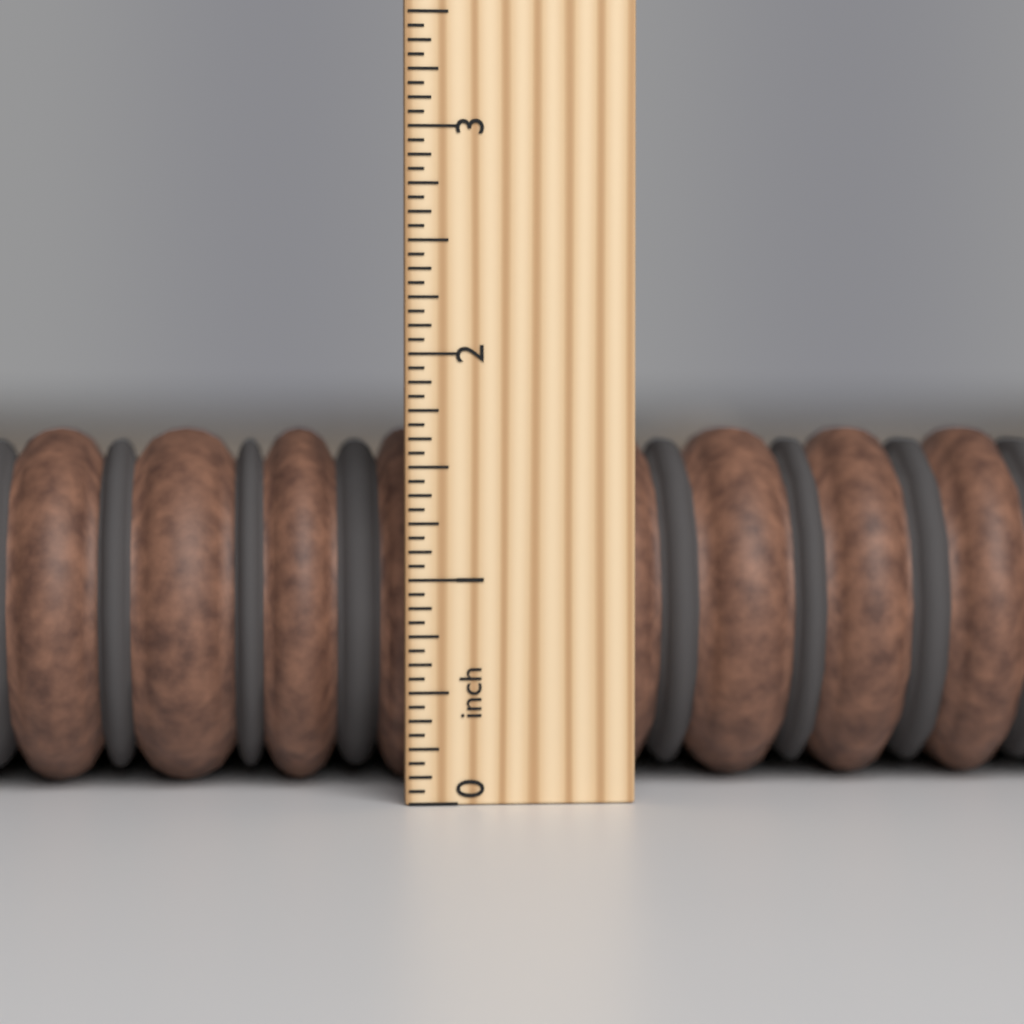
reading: 1.6875 inch
